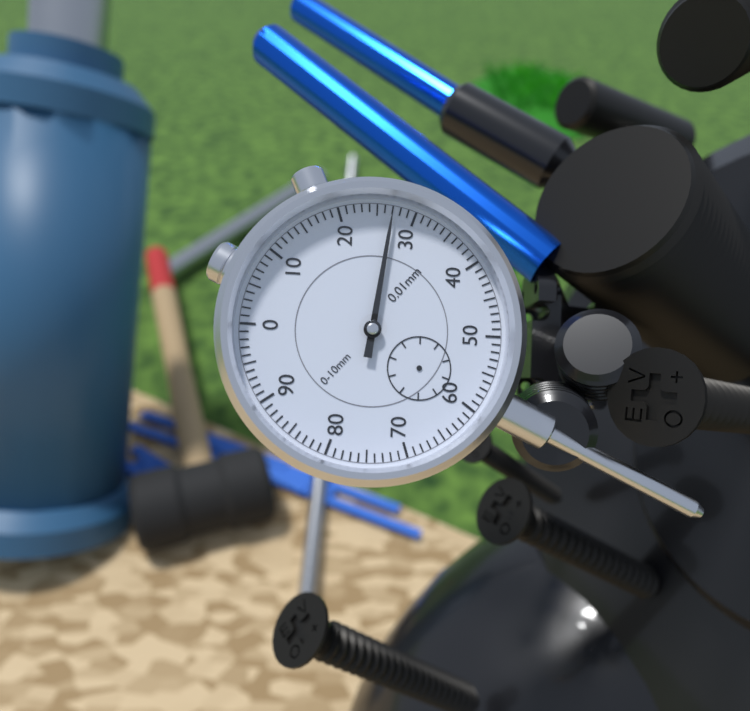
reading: 0.27 mm
